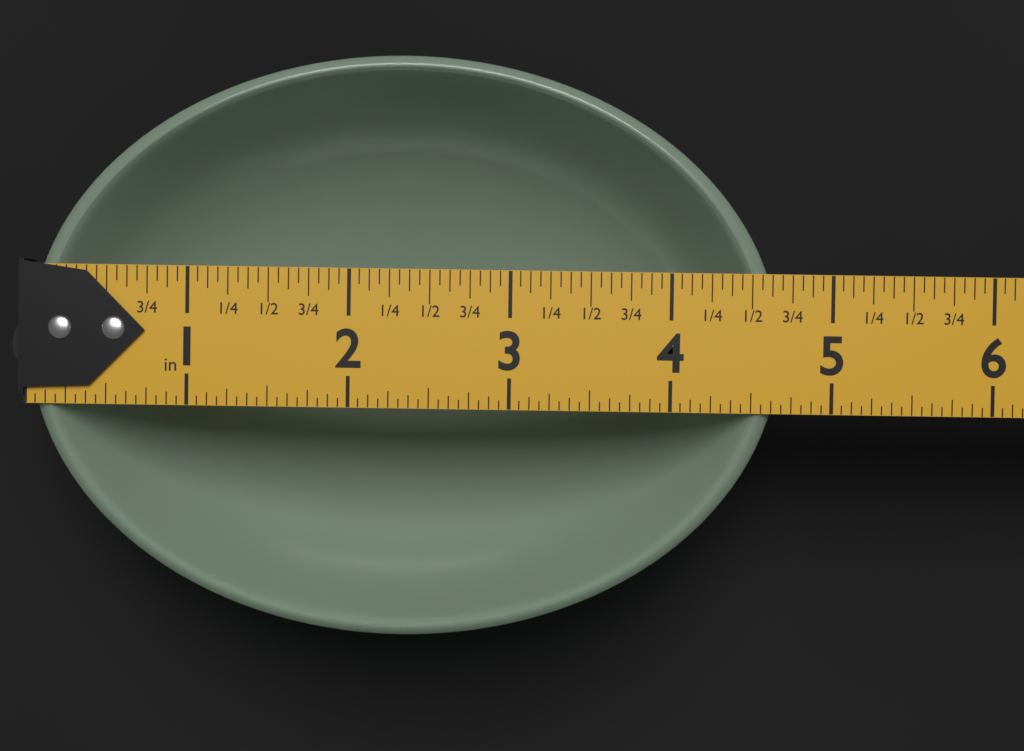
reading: 4.6875 in
